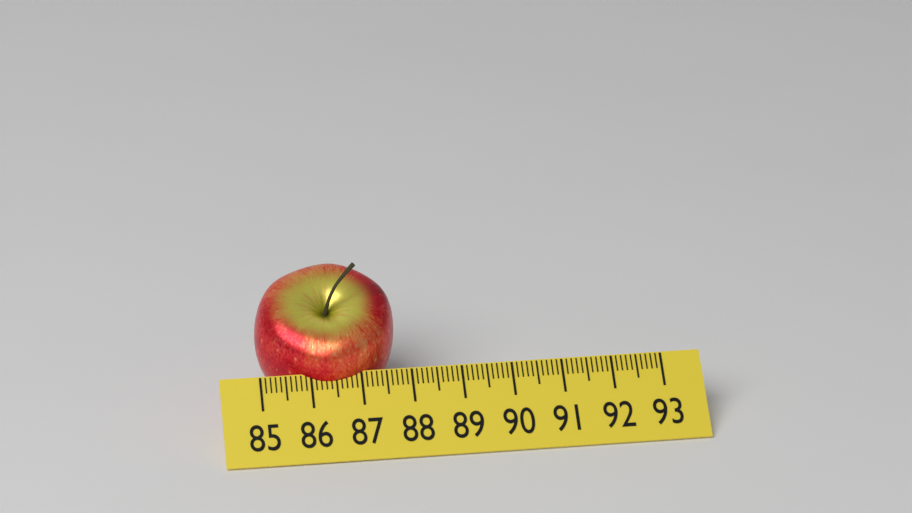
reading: 87.8 (no unit)
